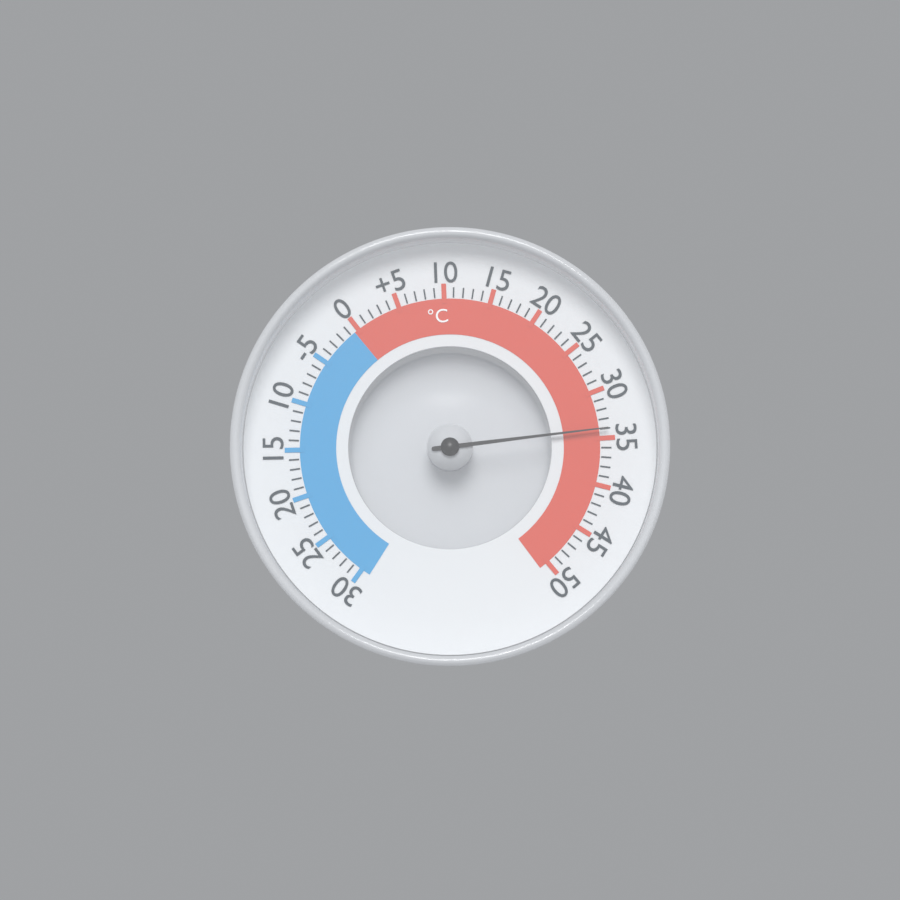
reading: 34 °C
